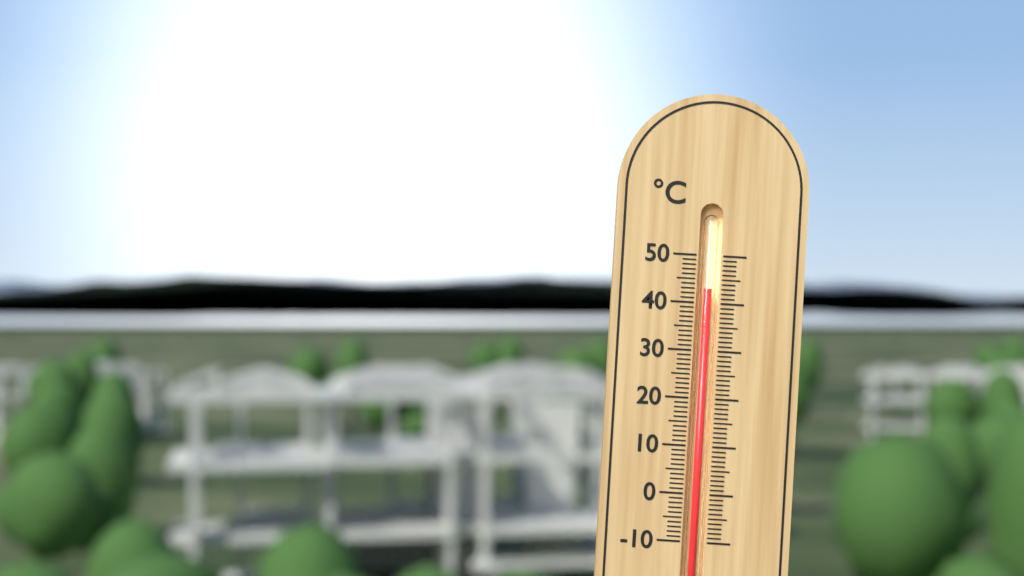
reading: 43 °C
